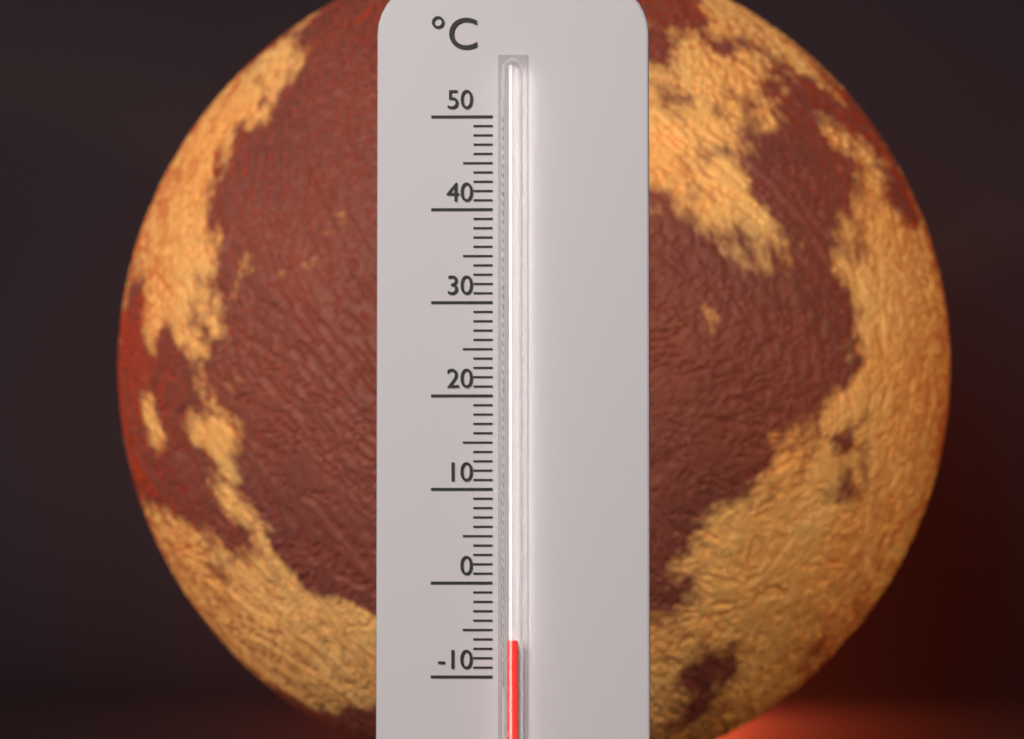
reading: -6 °C
